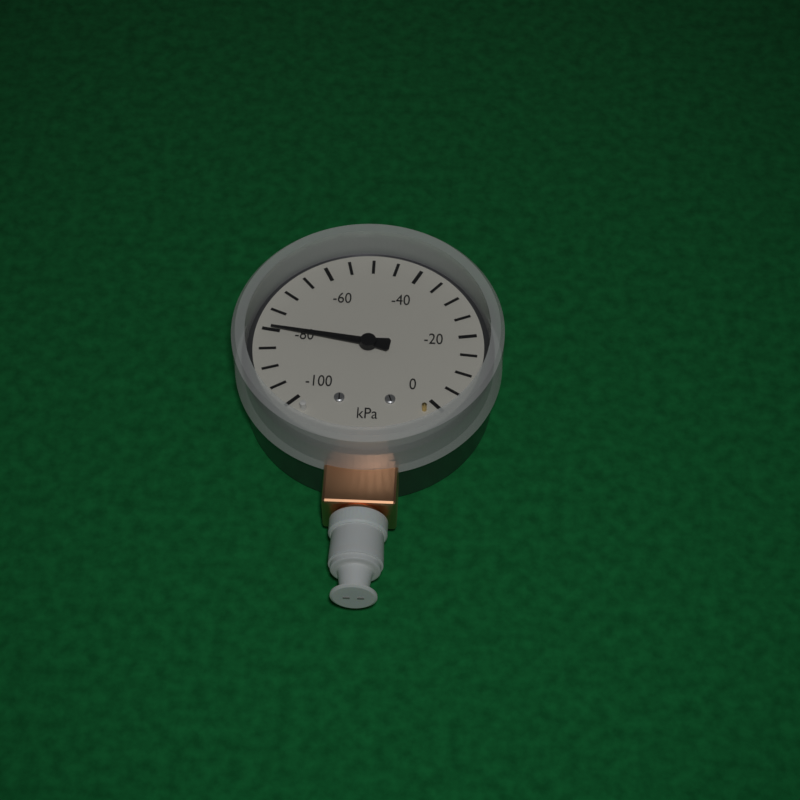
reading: -80 kPa
